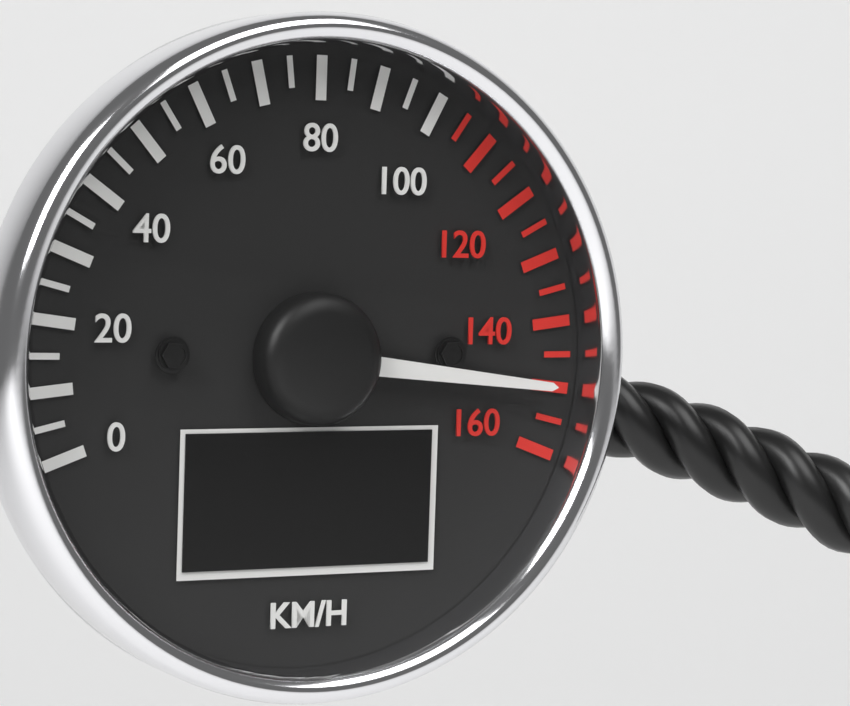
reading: 150 km/h
